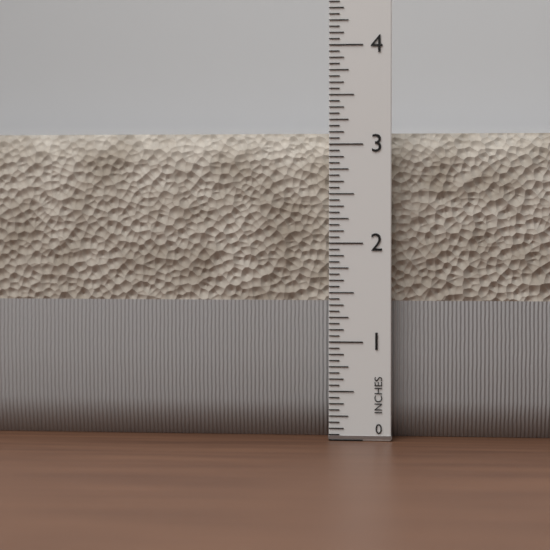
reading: 3.1250 in
